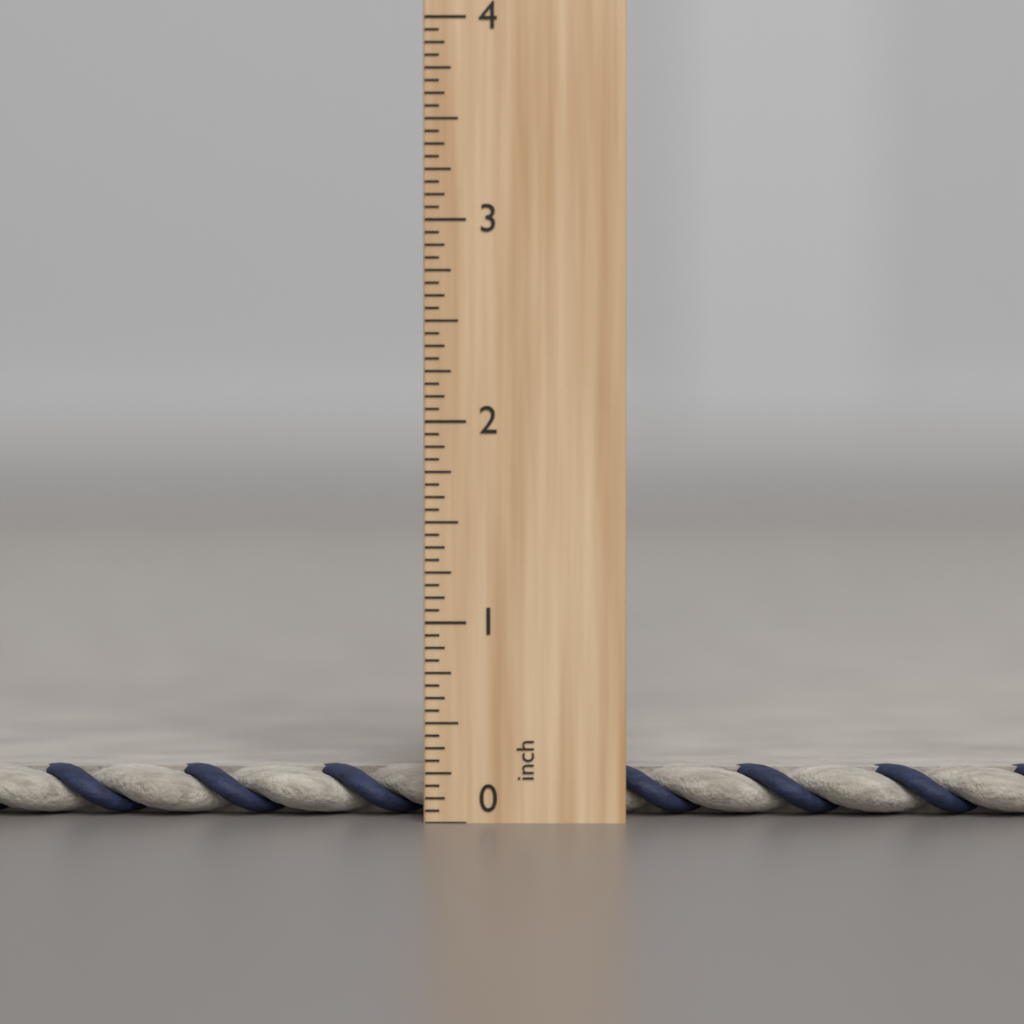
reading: 0.2500 inch
